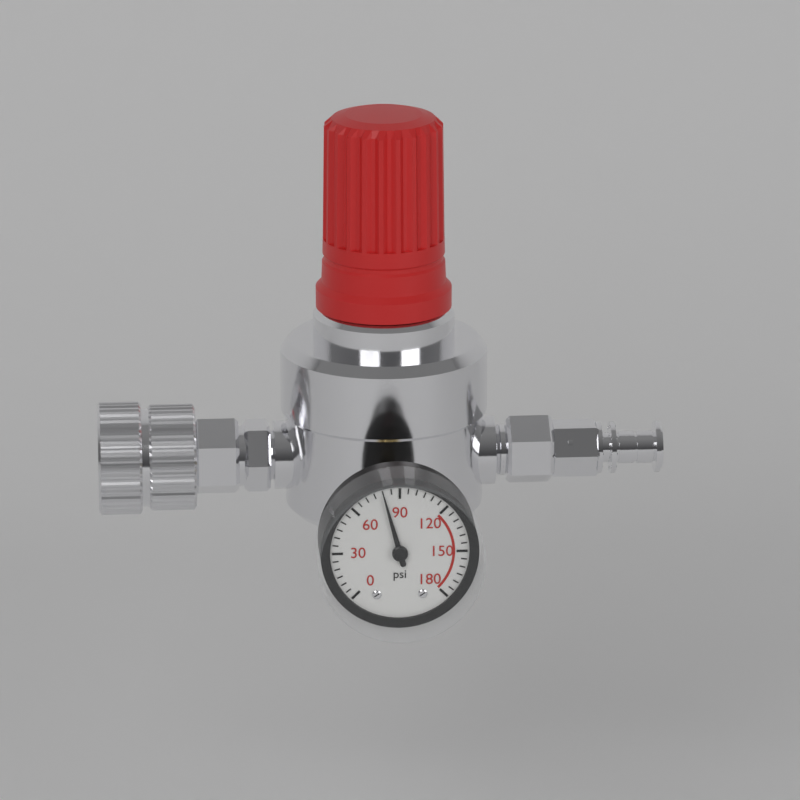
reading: 80 psi
